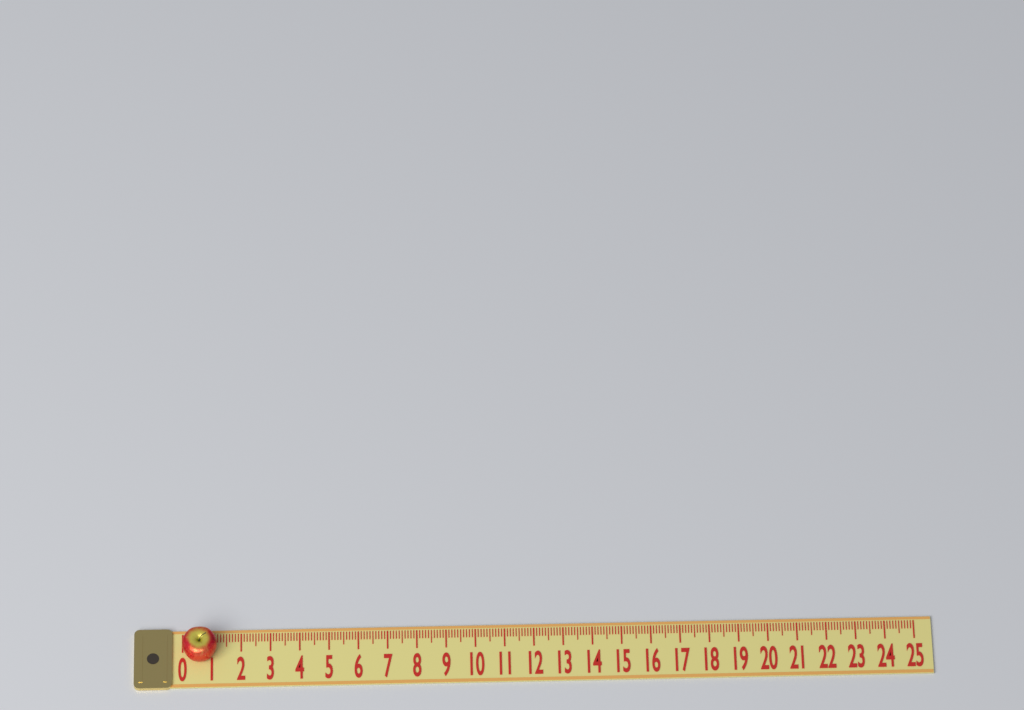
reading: 1.2 (no unit)
